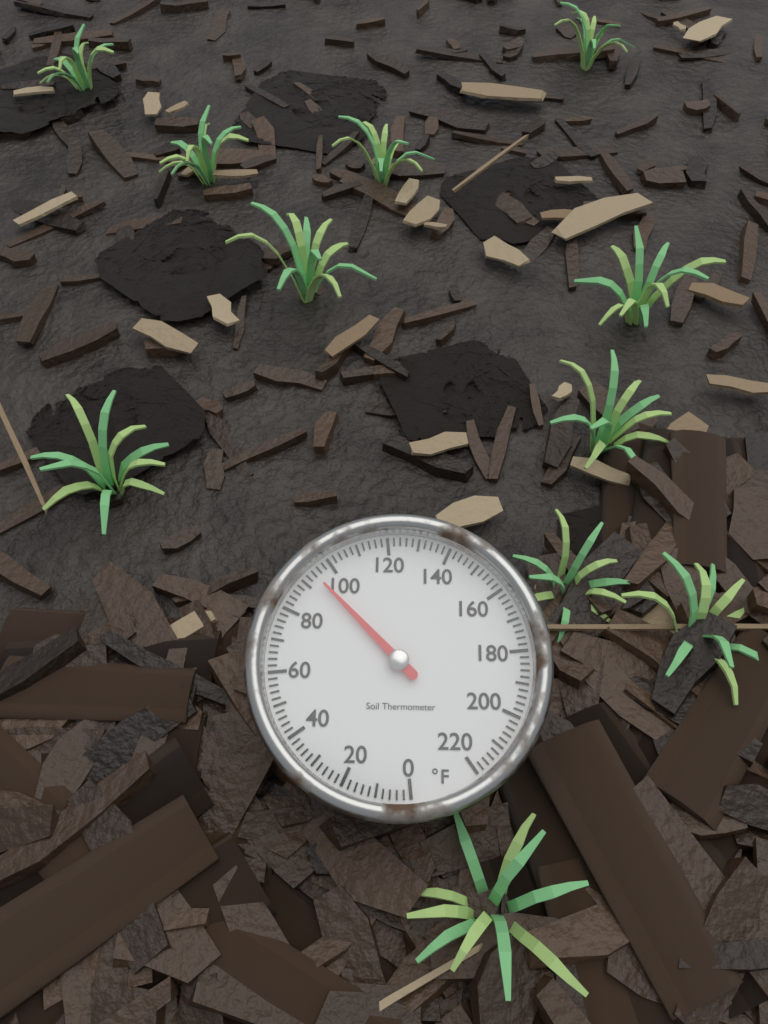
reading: 94 °F
